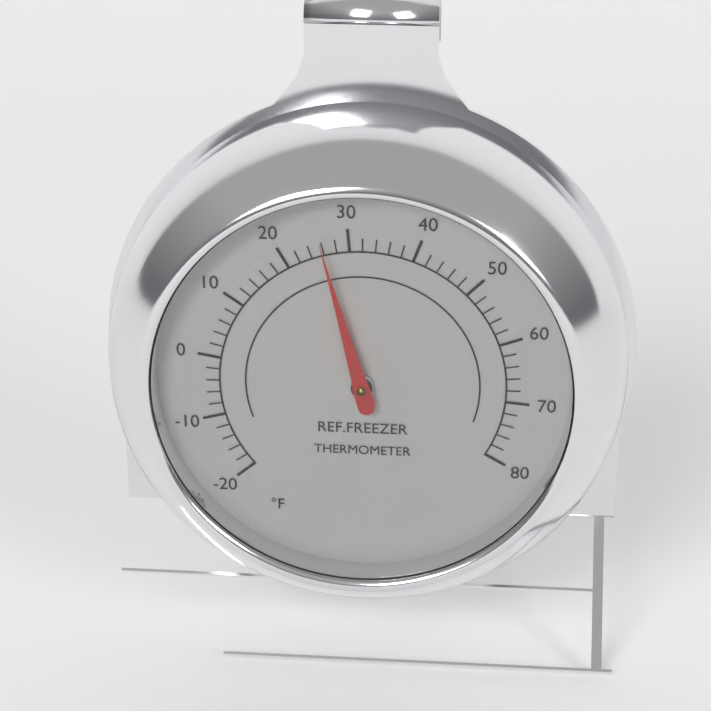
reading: 26 °F
